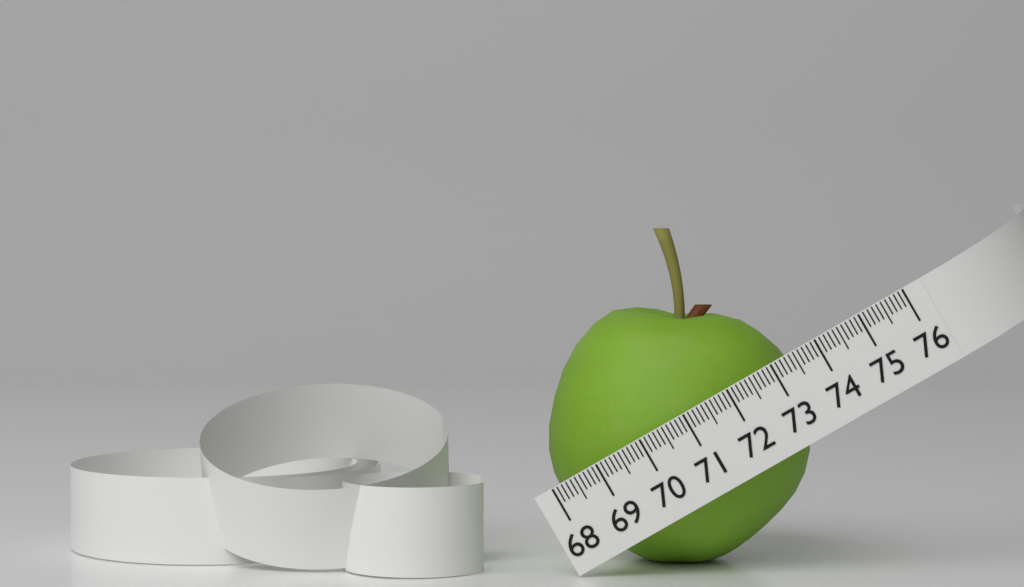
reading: 73.5 (no unit)
